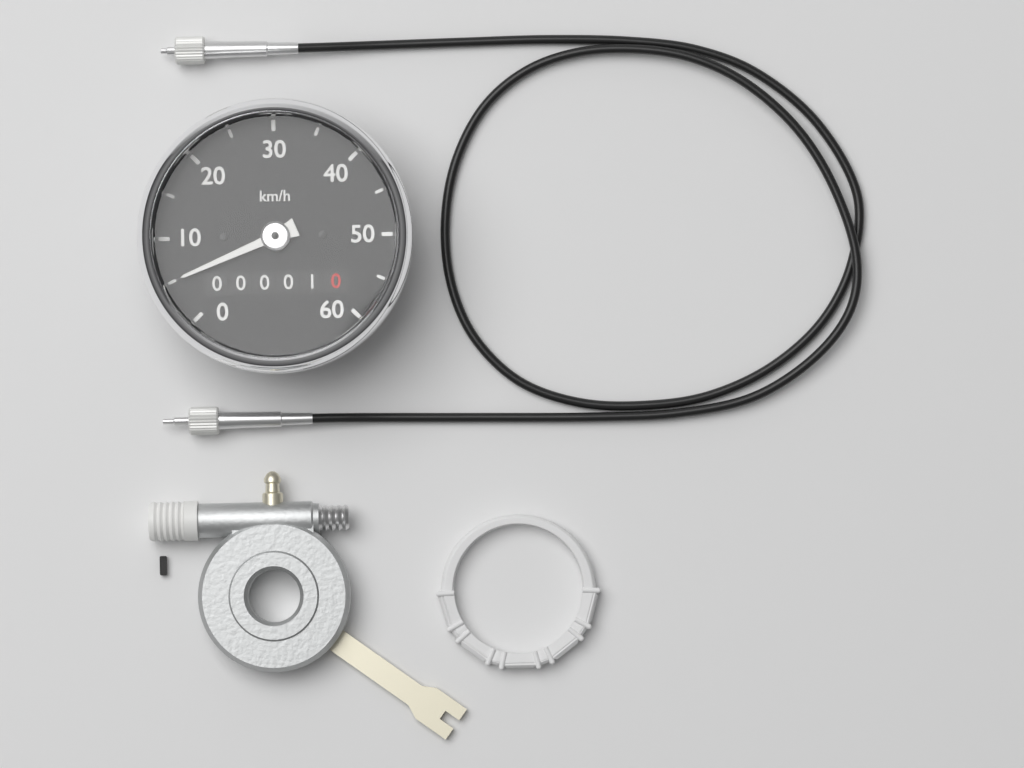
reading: 5 km/h
